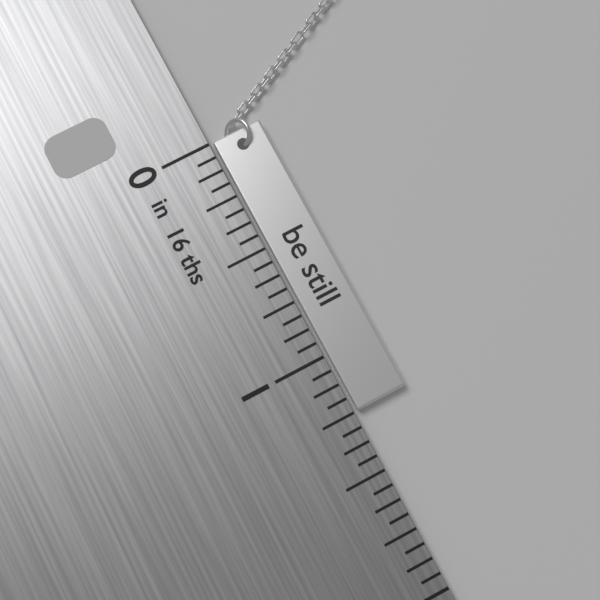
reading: 1.2500 in
